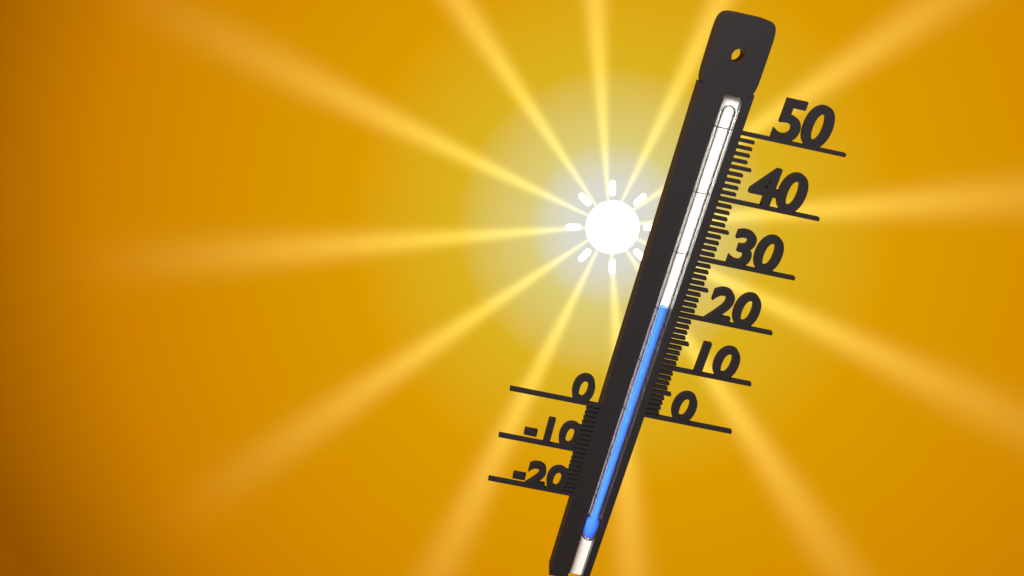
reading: 21 (no unit)
